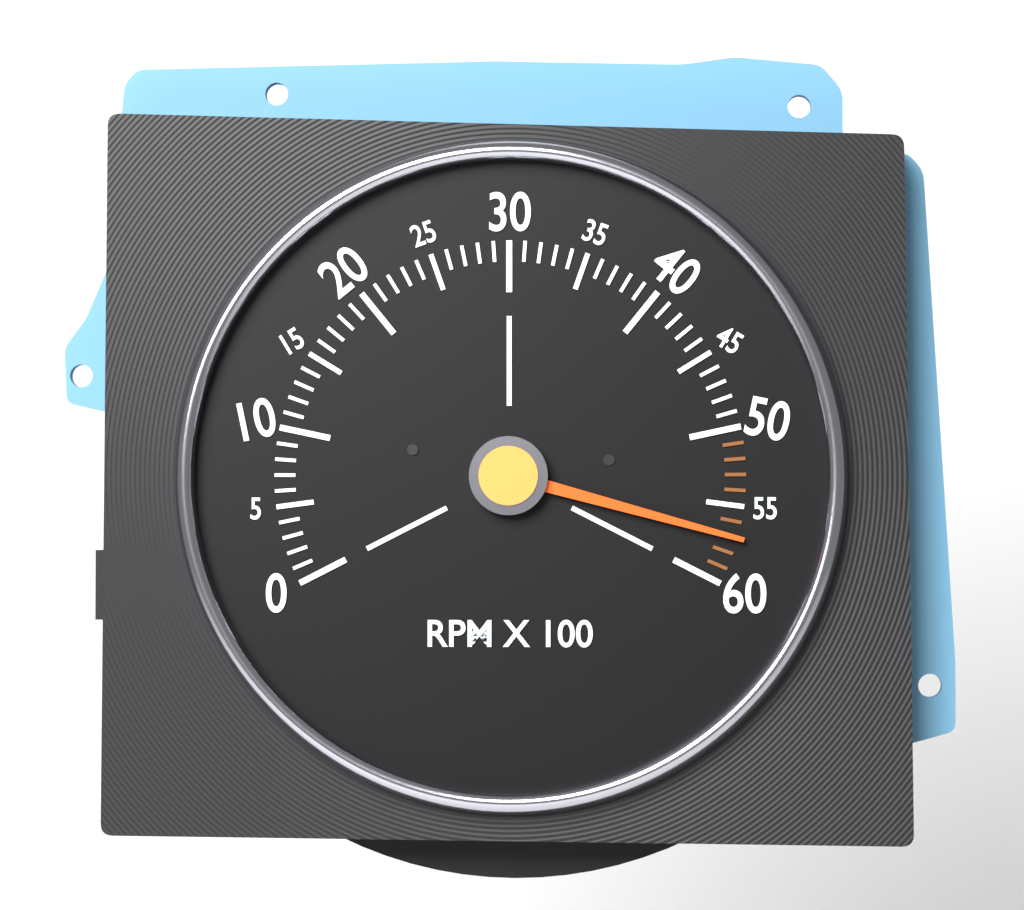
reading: 5700 RPM
